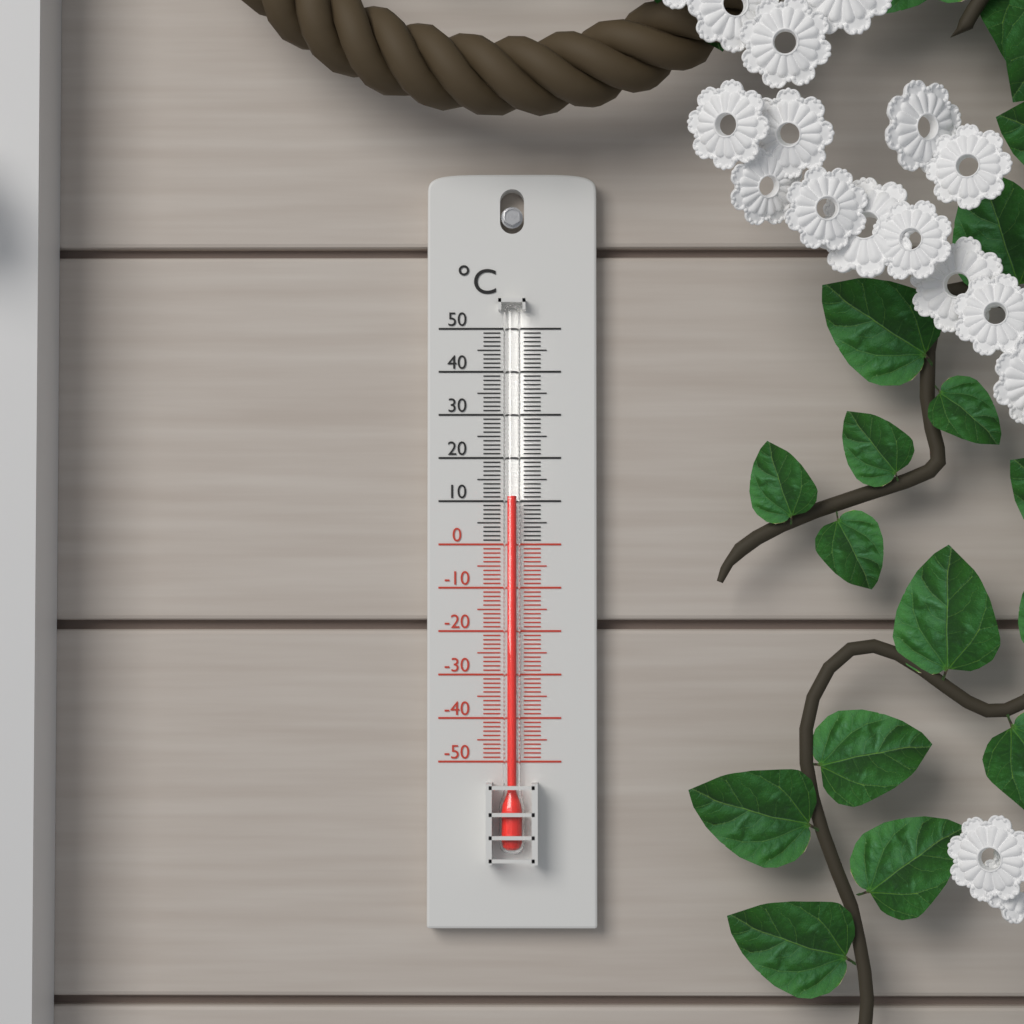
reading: 11 °C
